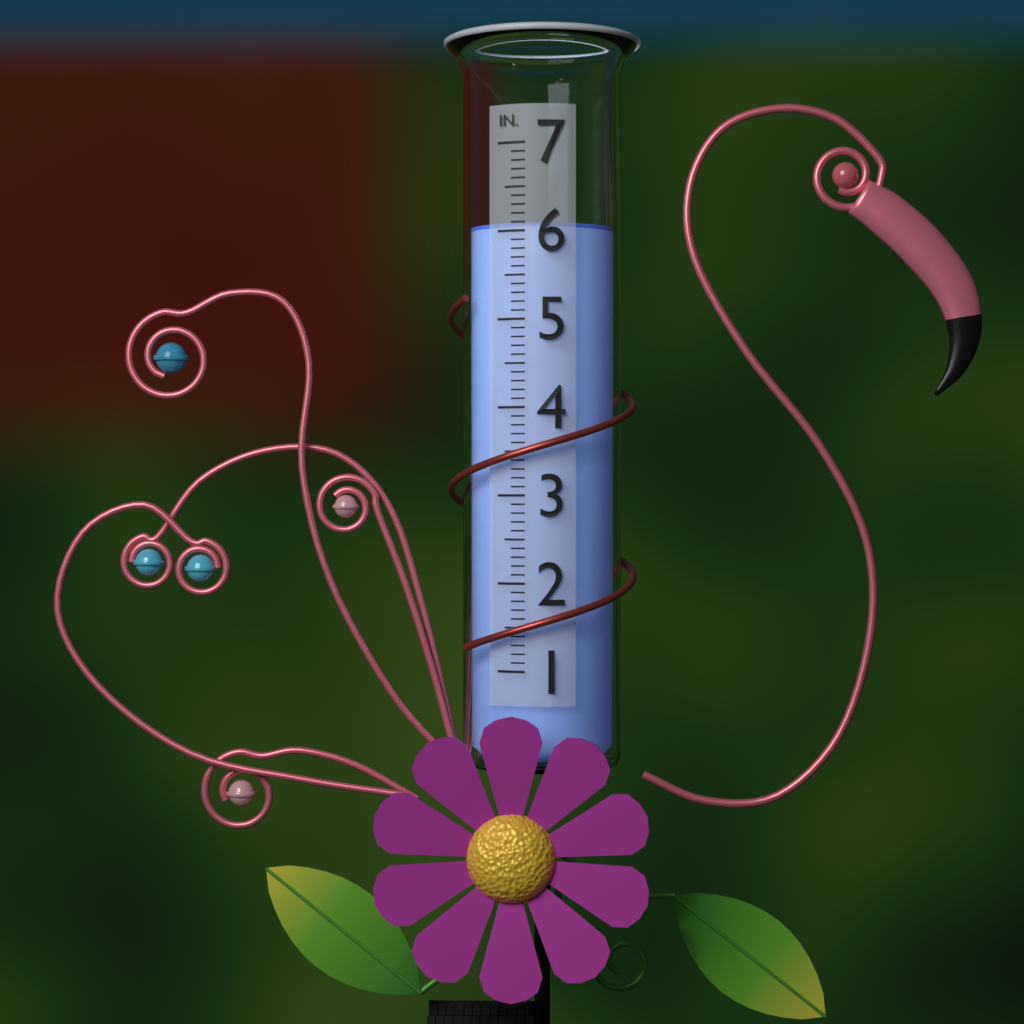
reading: 6.1 in
